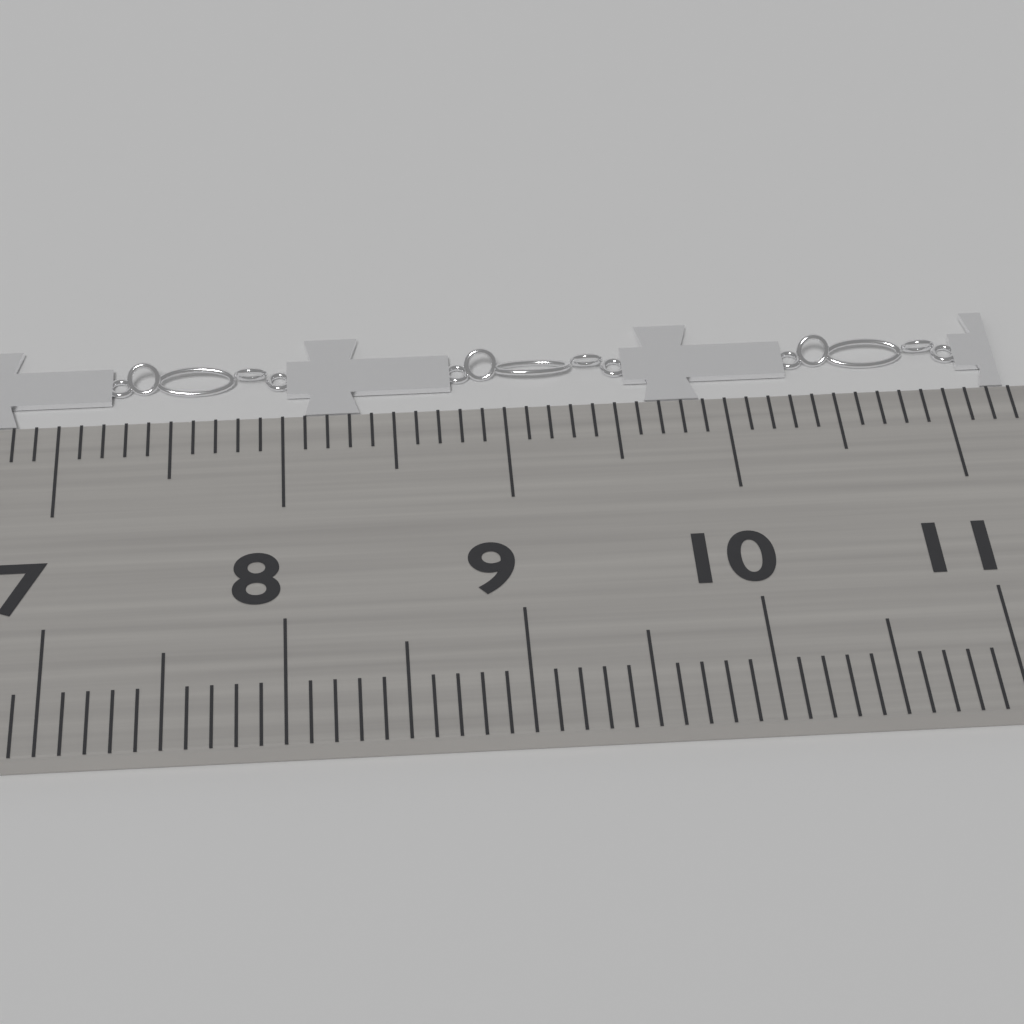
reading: 11.3 cm
